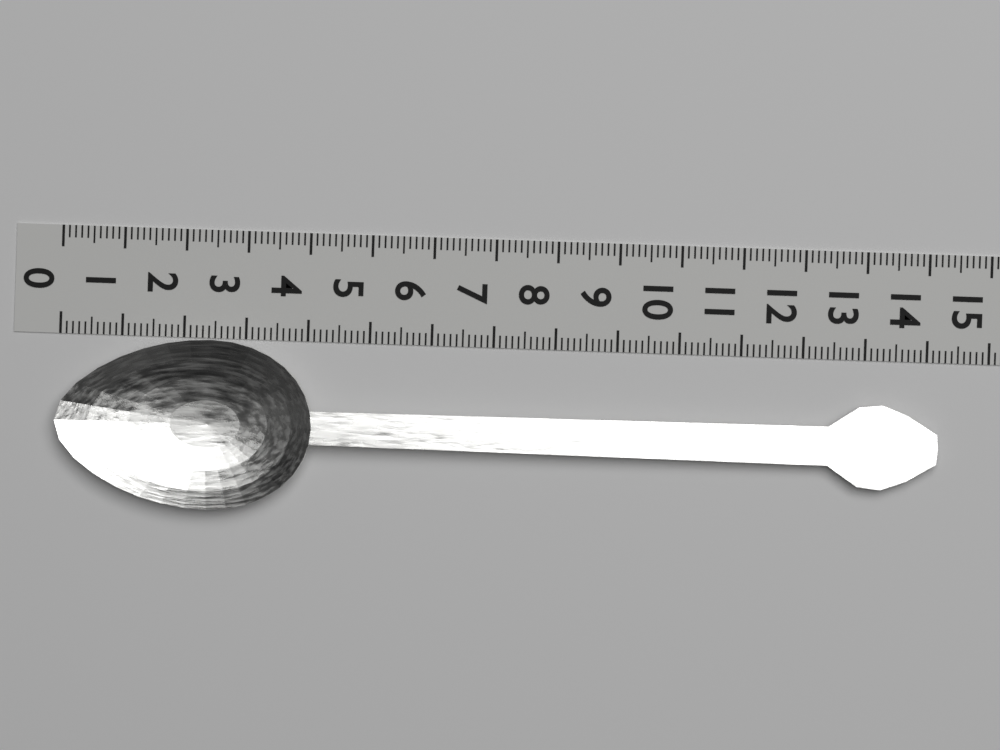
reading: 14.2 (no unit)
